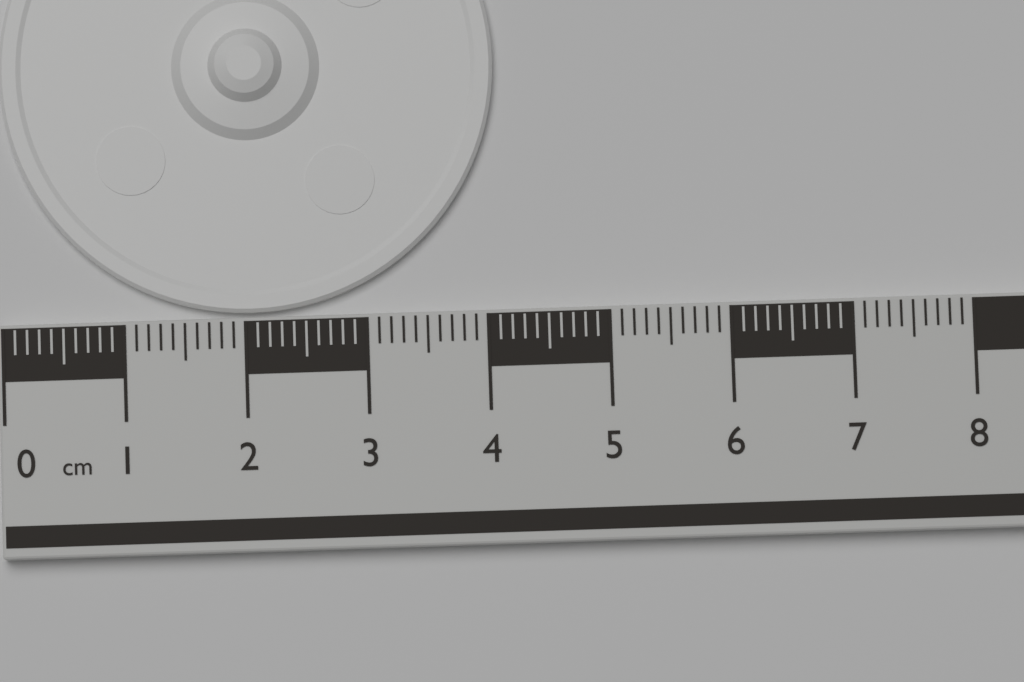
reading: 4.1 cm
